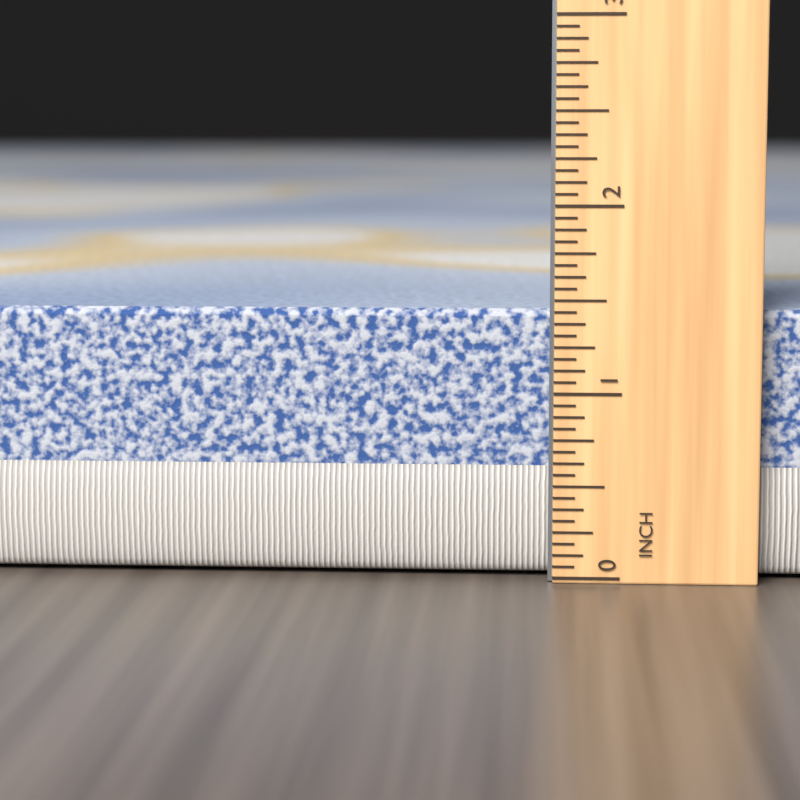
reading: 1.4375 in
